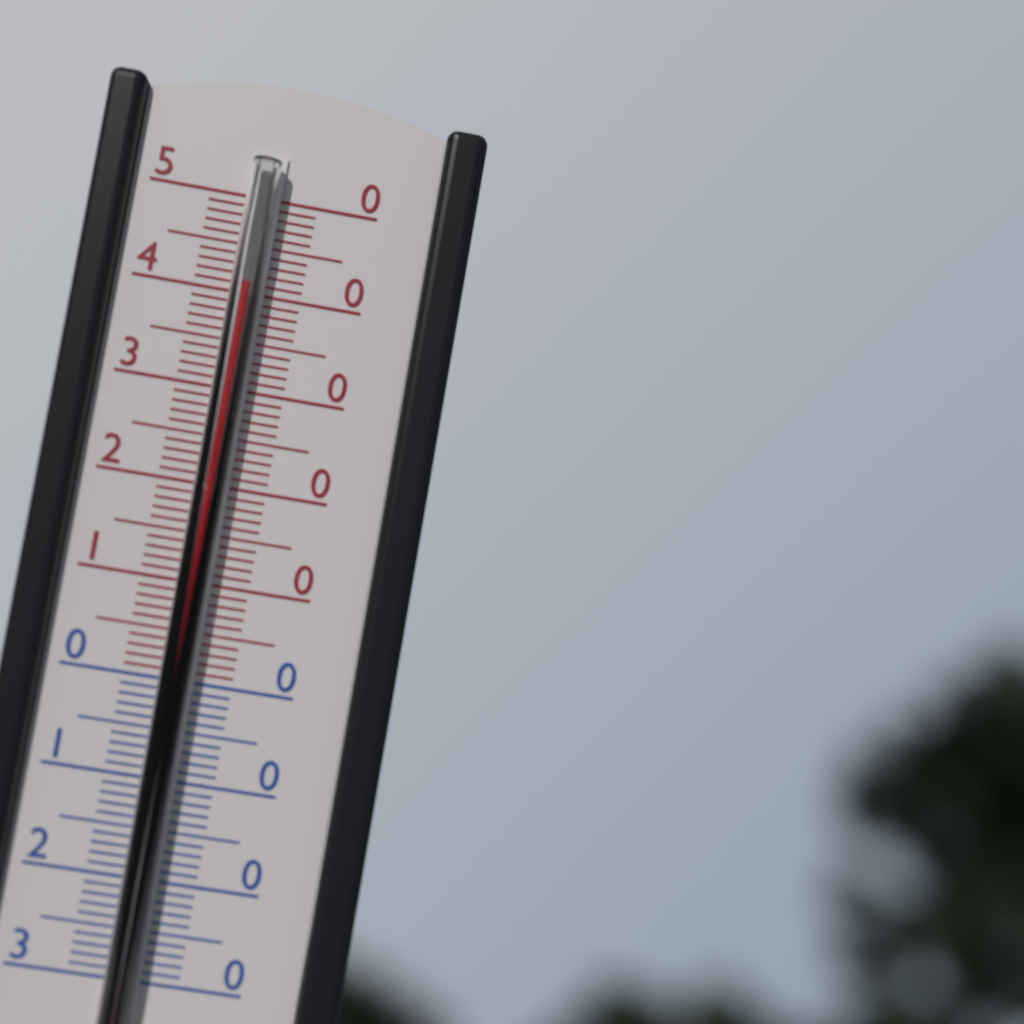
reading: 41 °C
